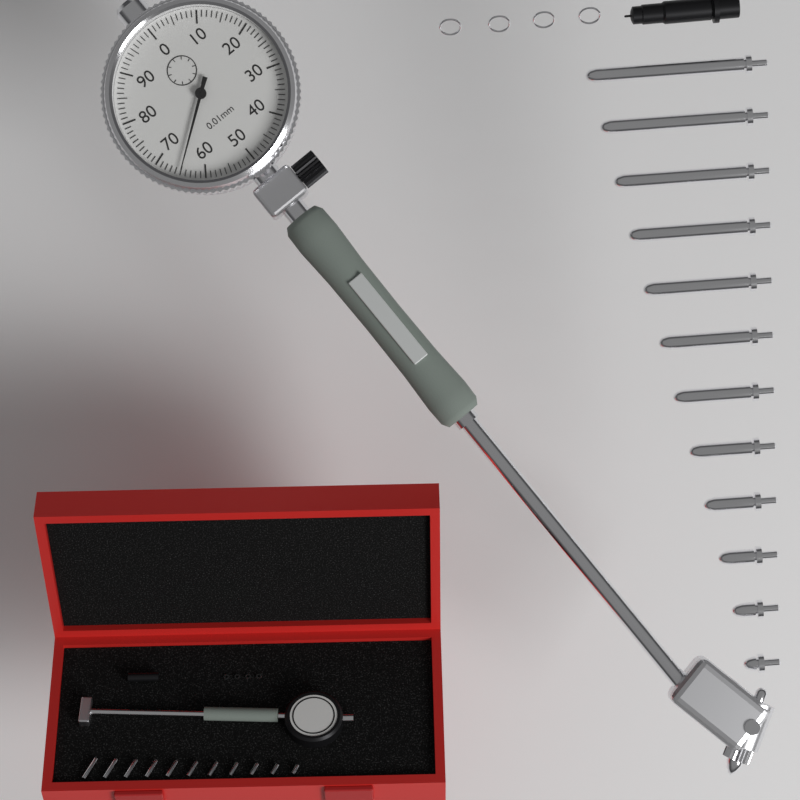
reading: 0.65 mm
